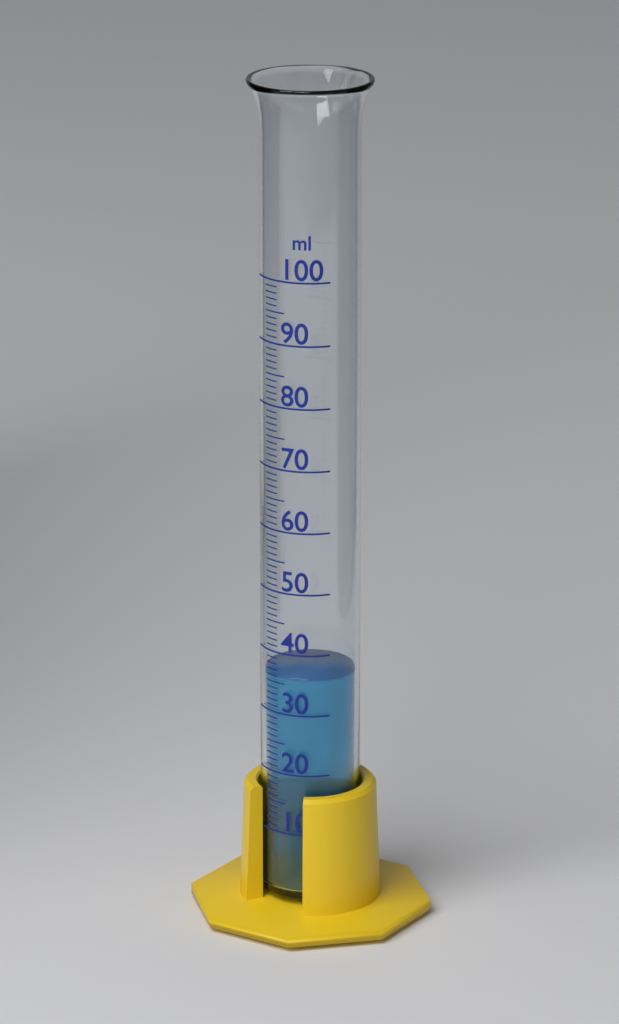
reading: 36 ml
